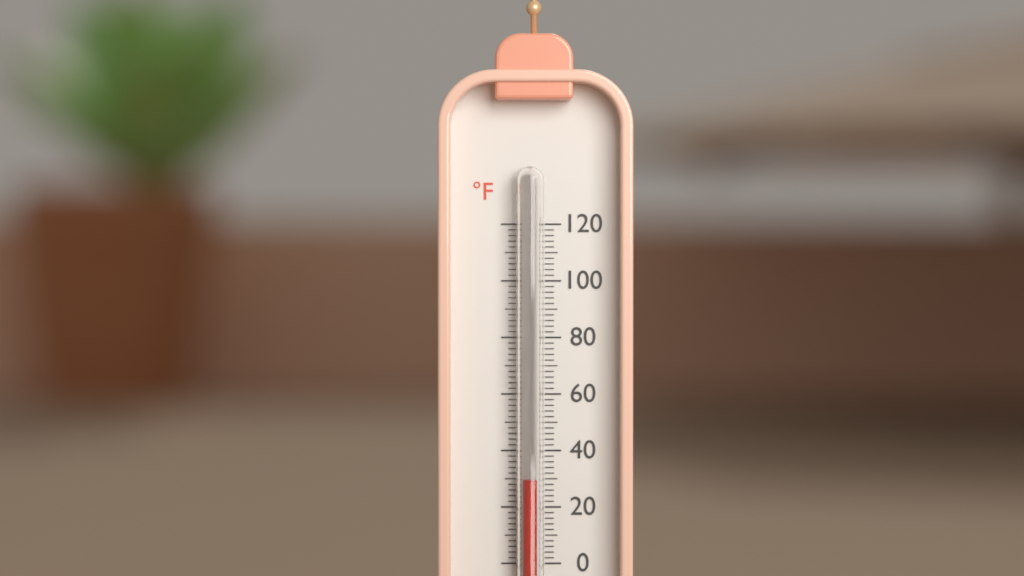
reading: 30 °F
